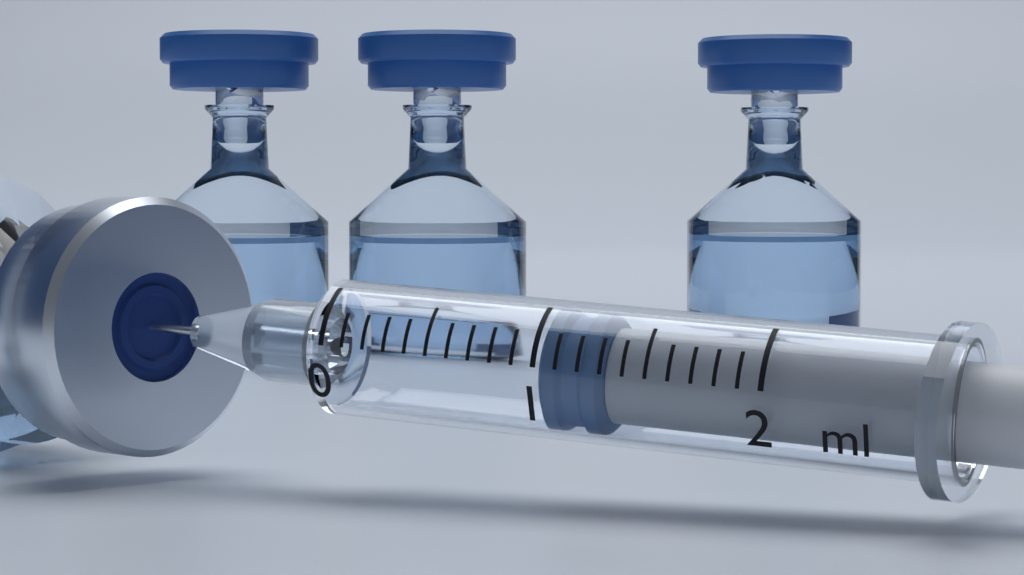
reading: 1.0 ml
